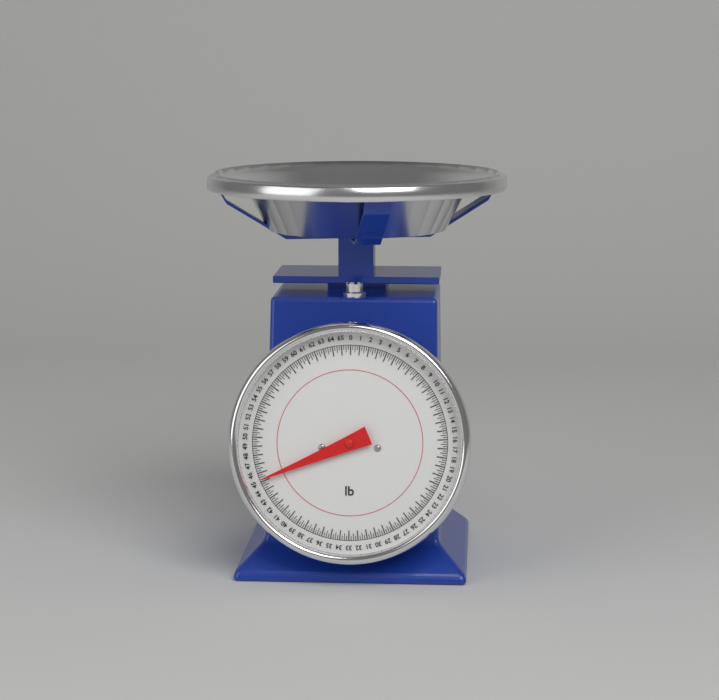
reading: 45.25 lb
